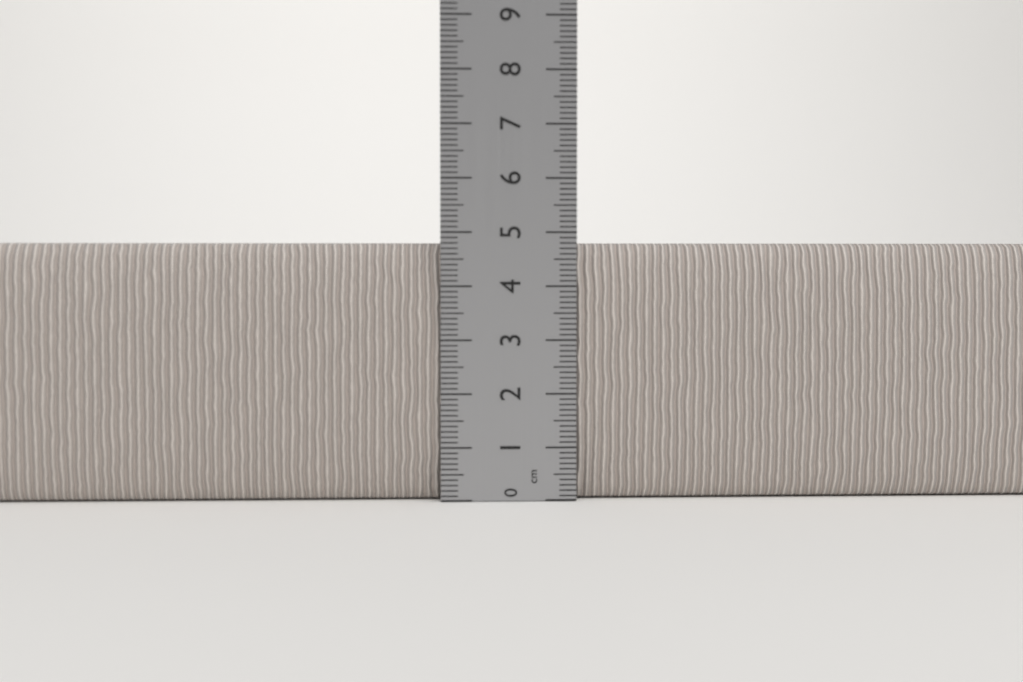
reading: 4.8 cm
